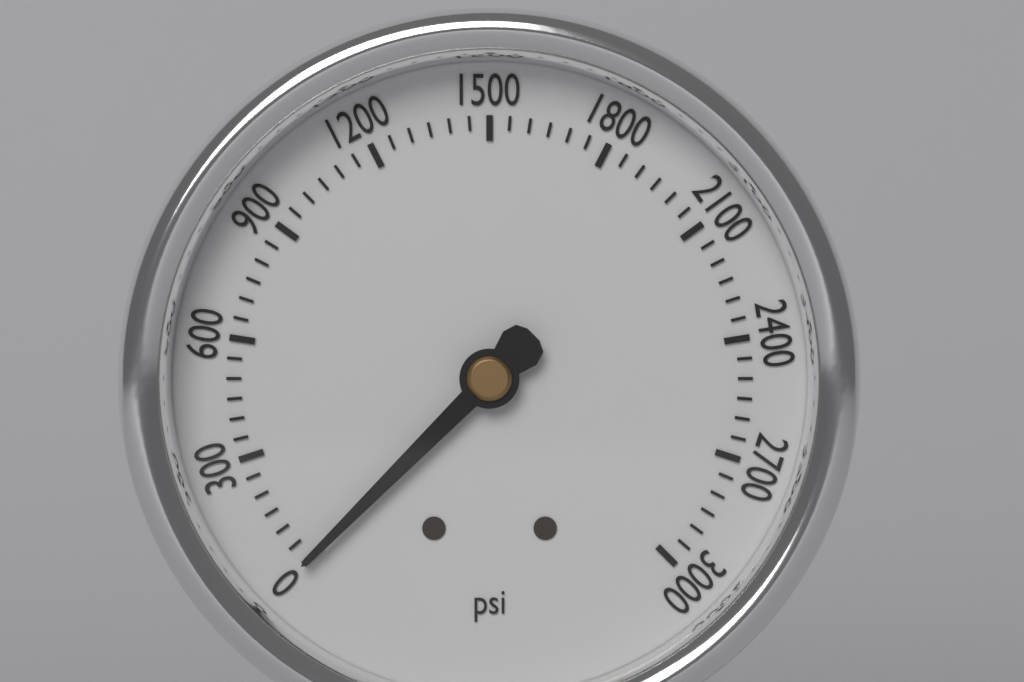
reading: 0 psi
